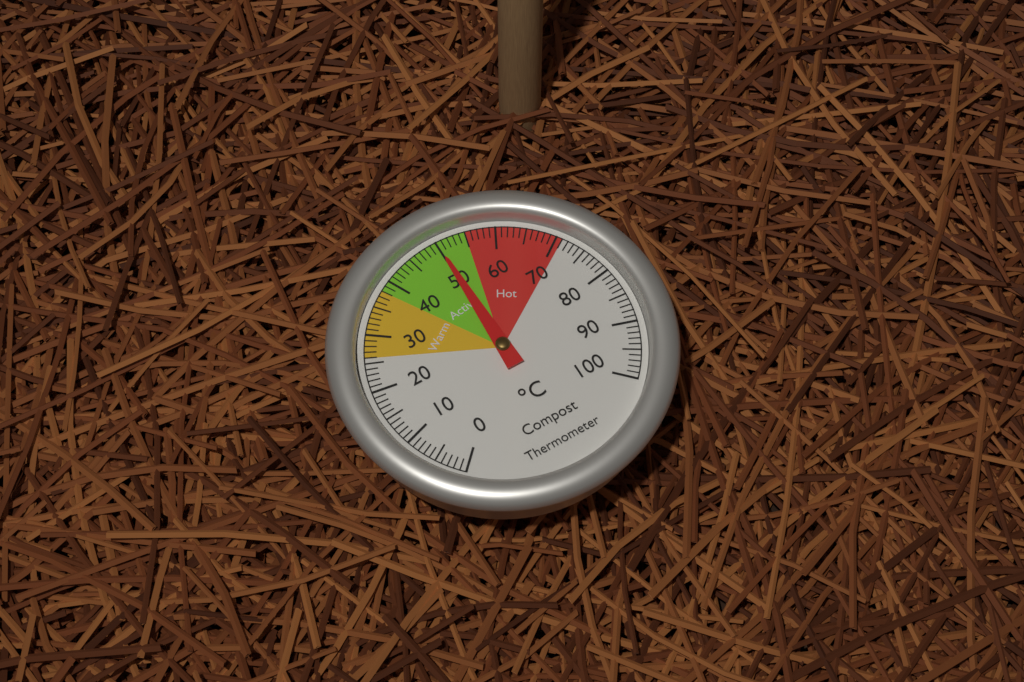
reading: 50 °C
